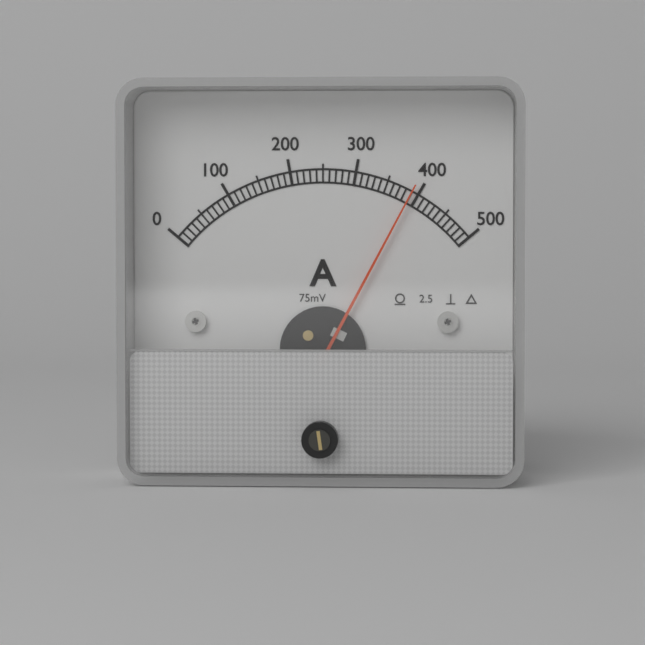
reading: 390 A
